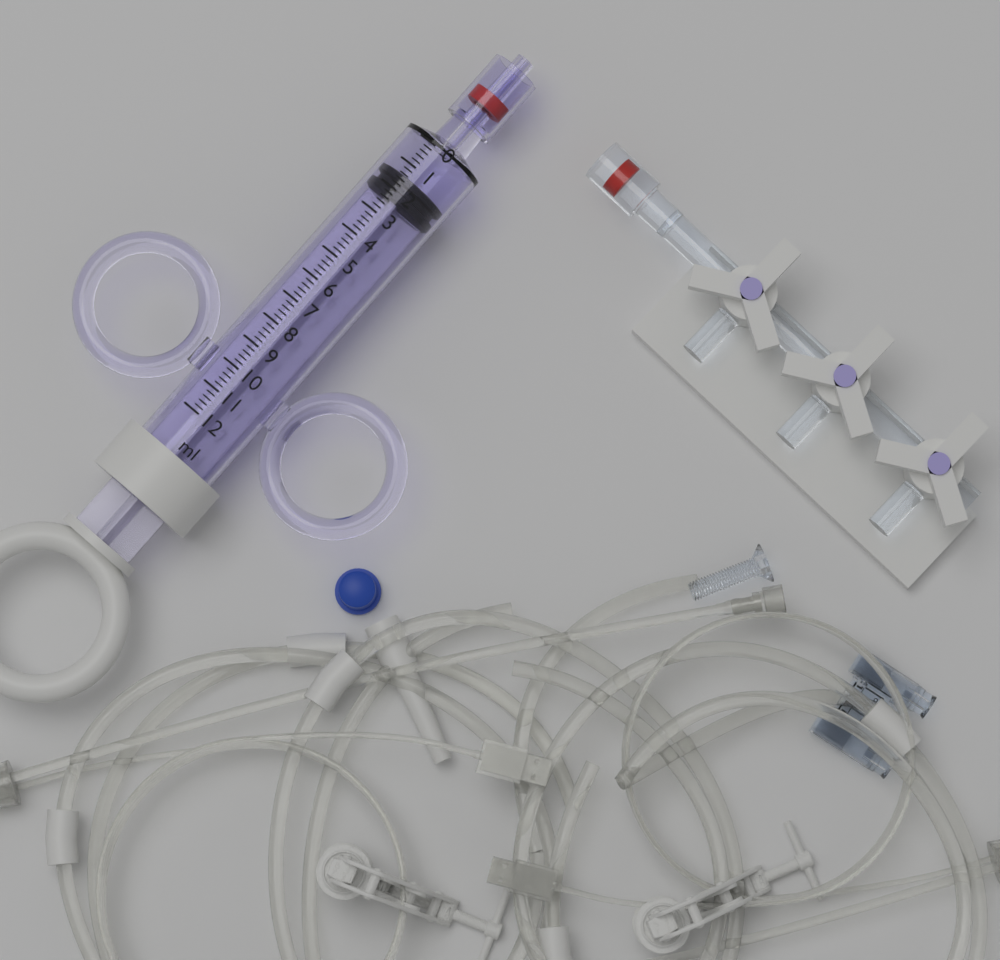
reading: 1.4 ml
